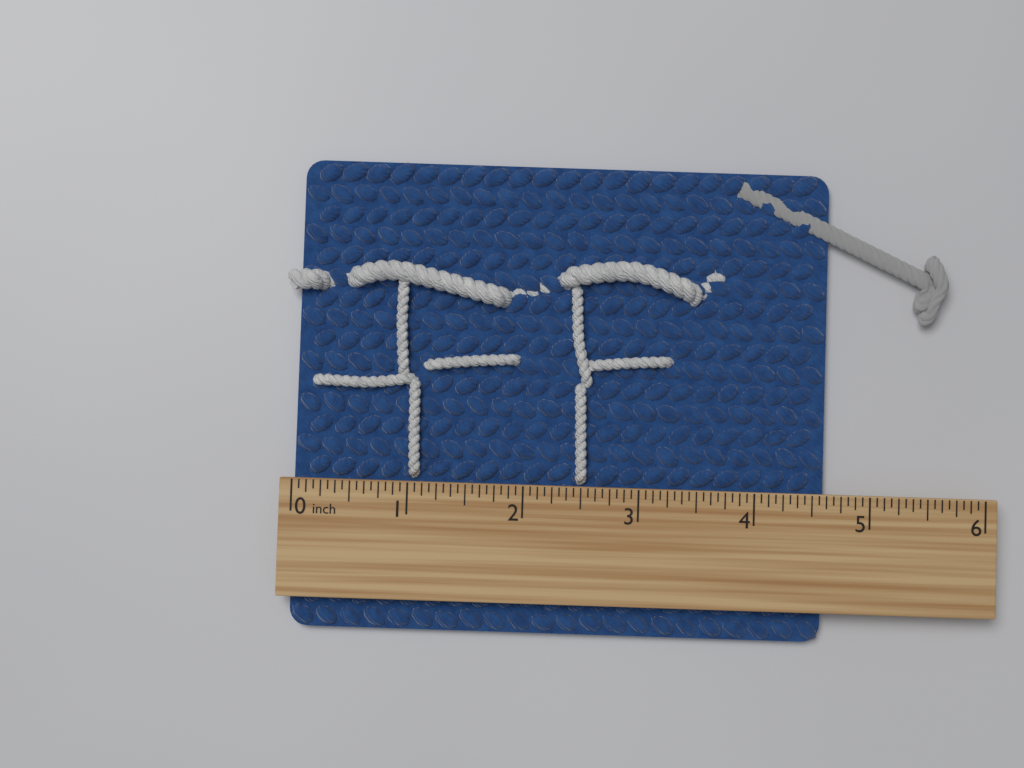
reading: 4.6250 inch
